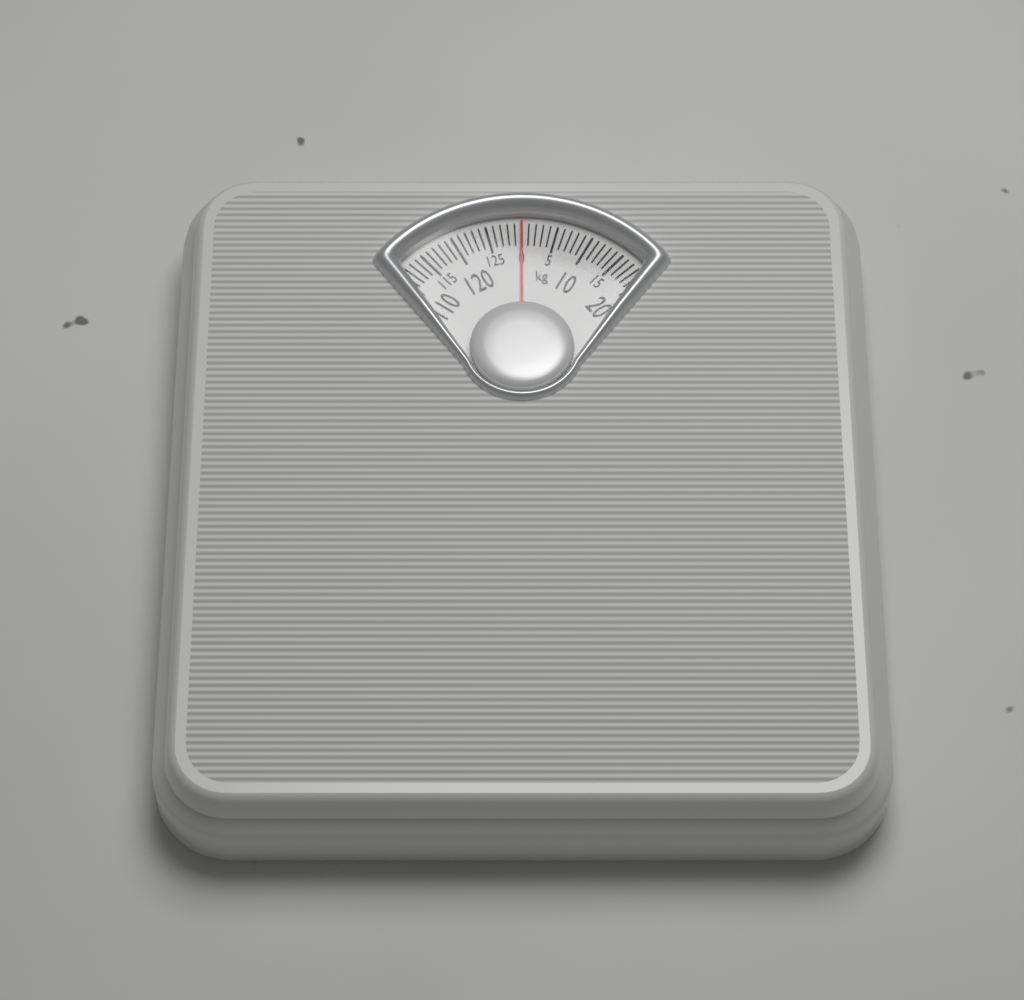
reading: 0 kg
